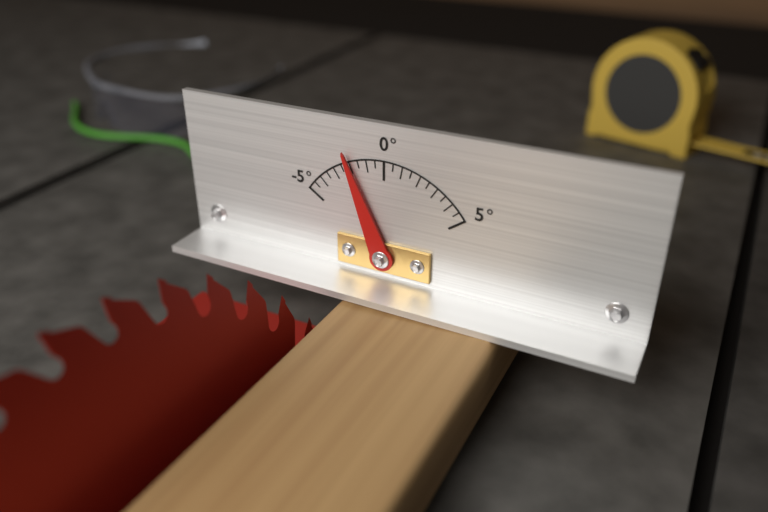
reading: -2.0 °
